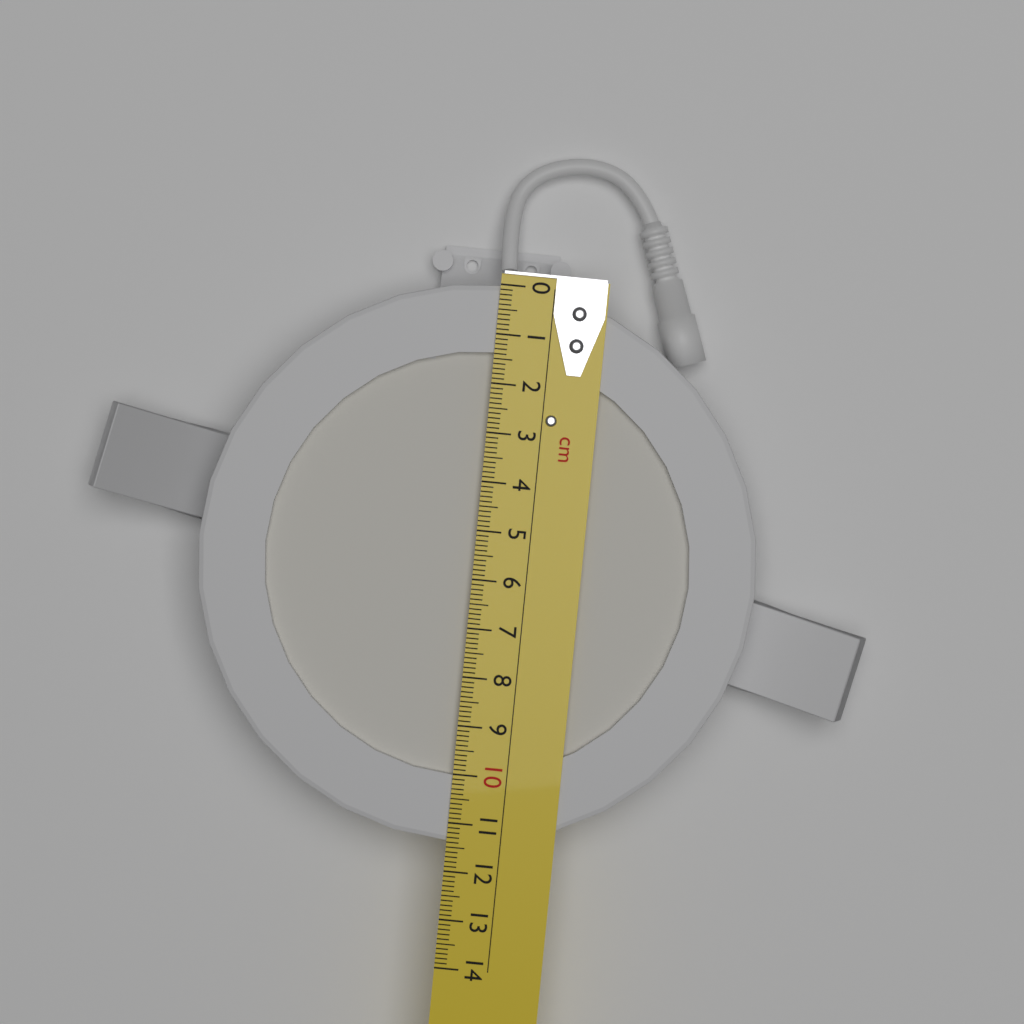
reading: 11.4 cm
